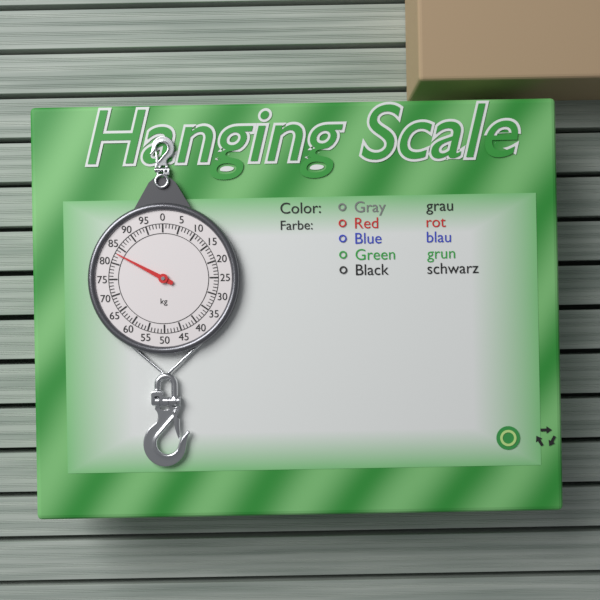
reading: 83 kg
